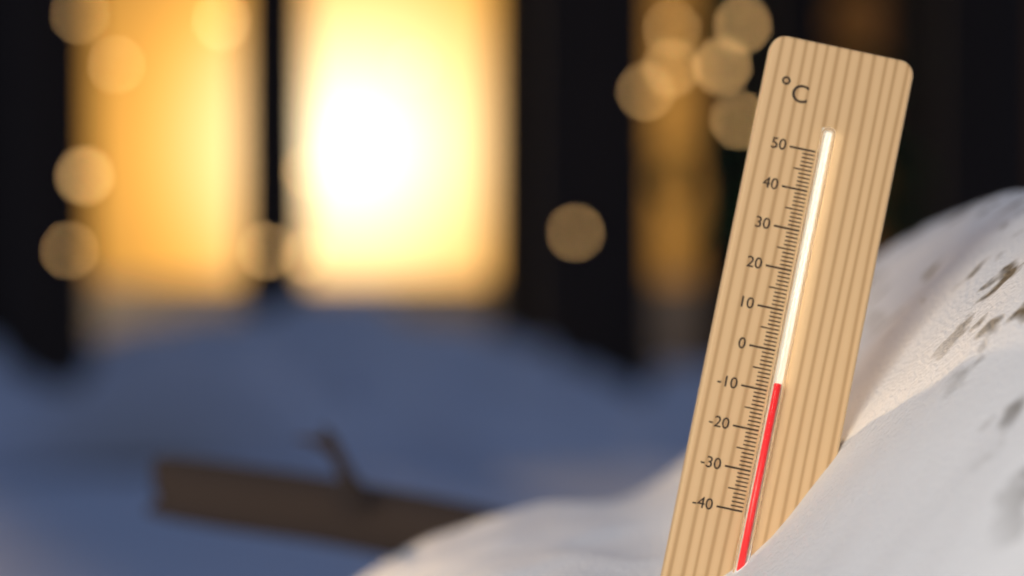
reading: -8 °C
